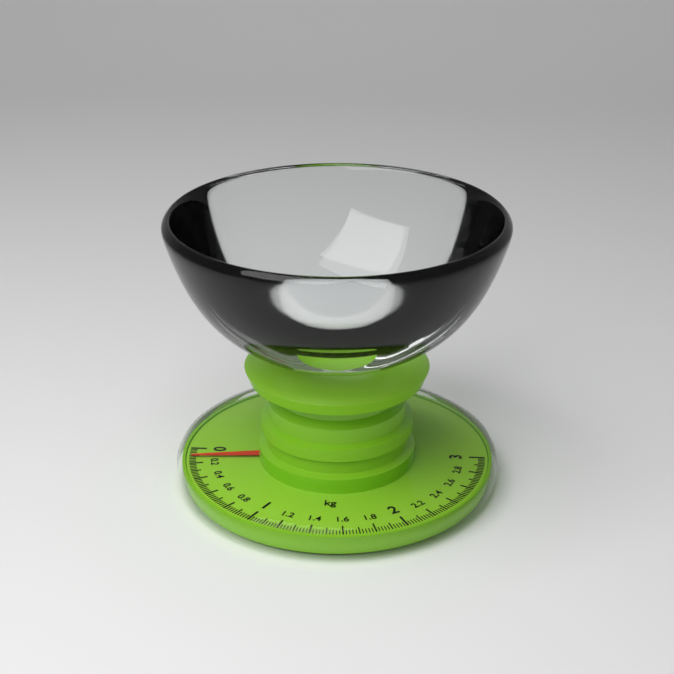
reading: 0.12 kg
